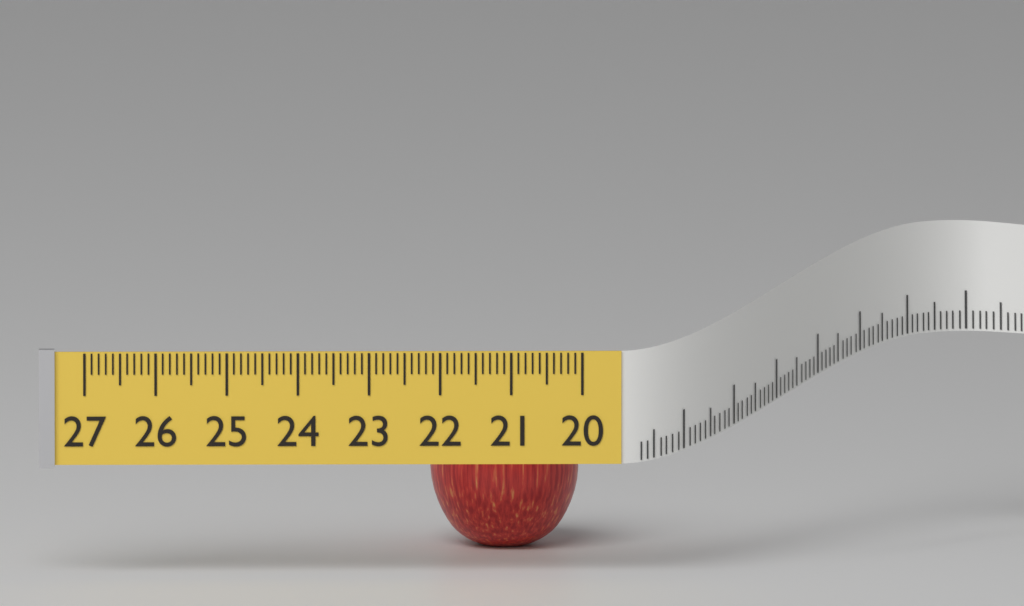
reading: 22.1 (no unit)
